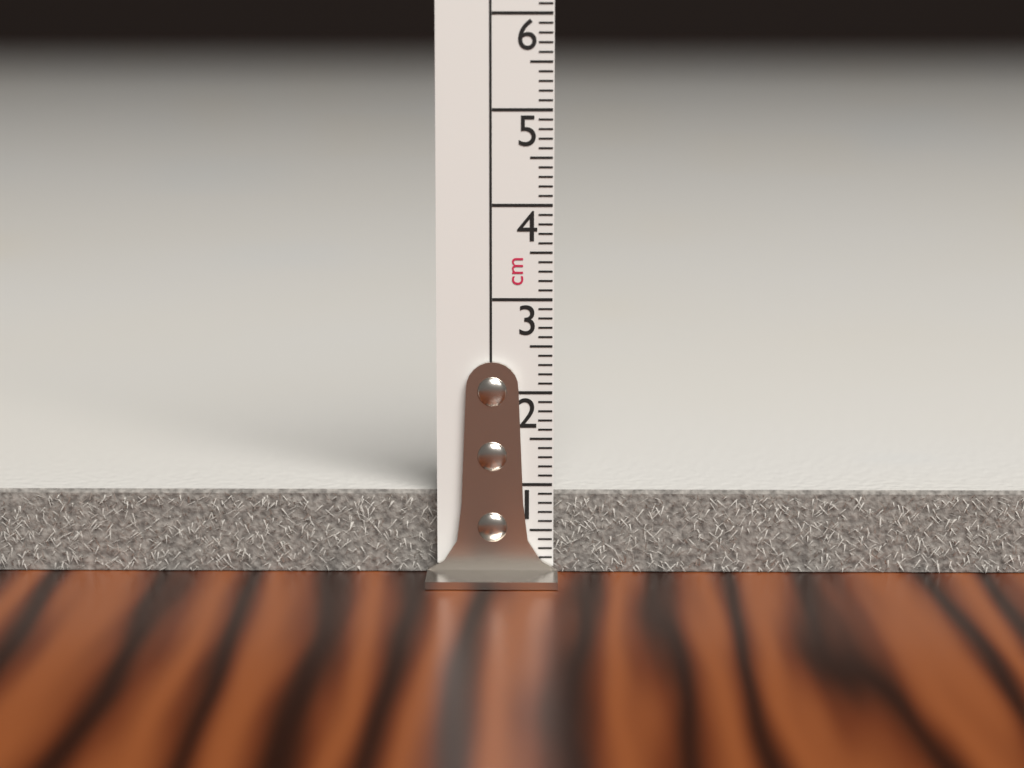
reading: 0.9 cm
